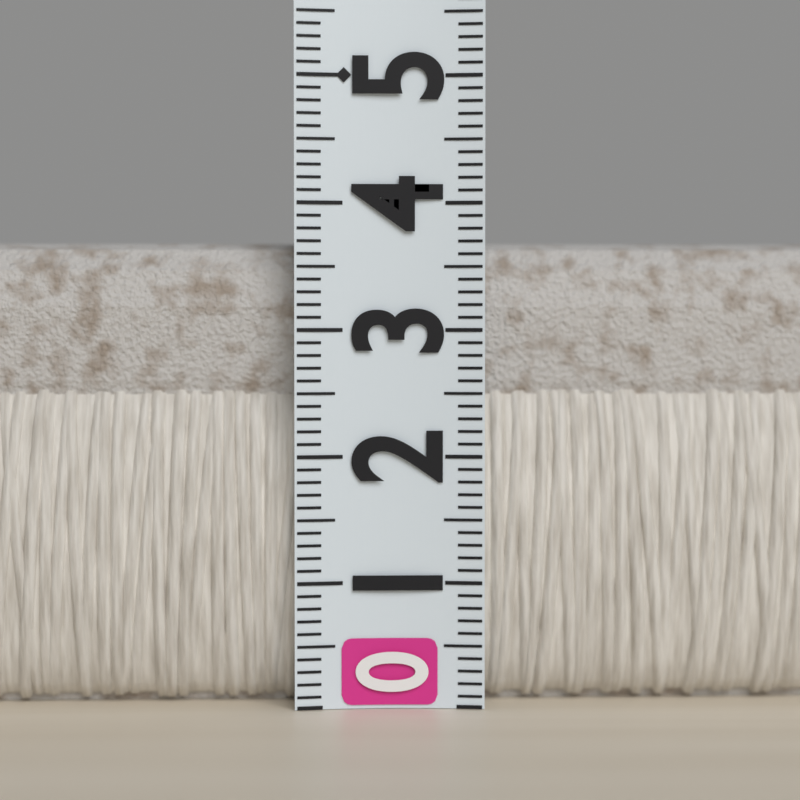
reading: 3.7 (no unit)
